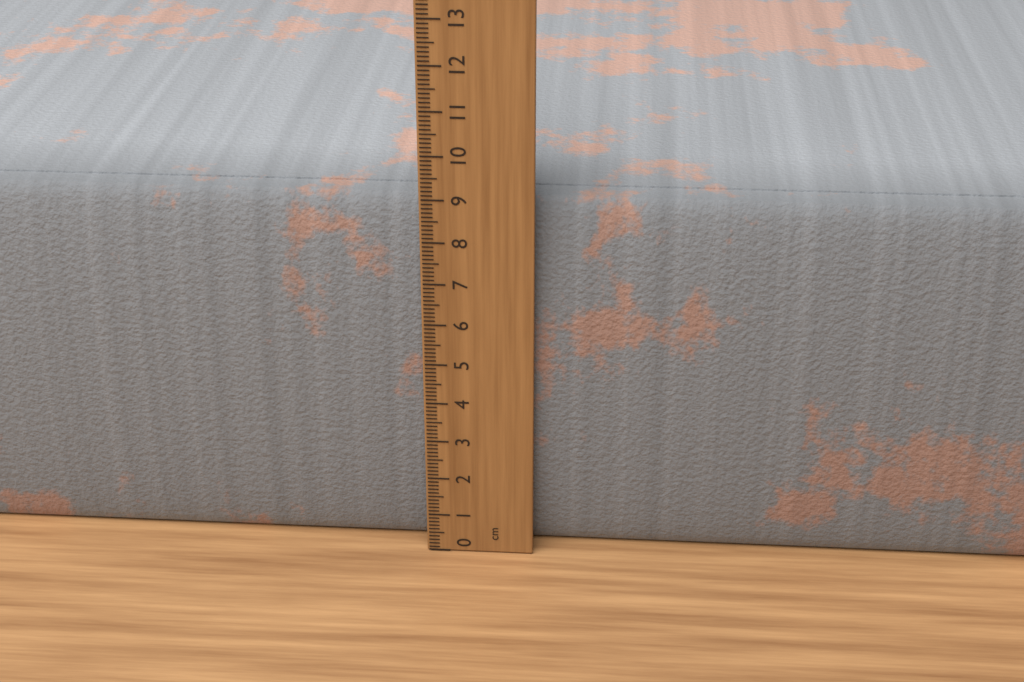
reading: 8.9 cm
